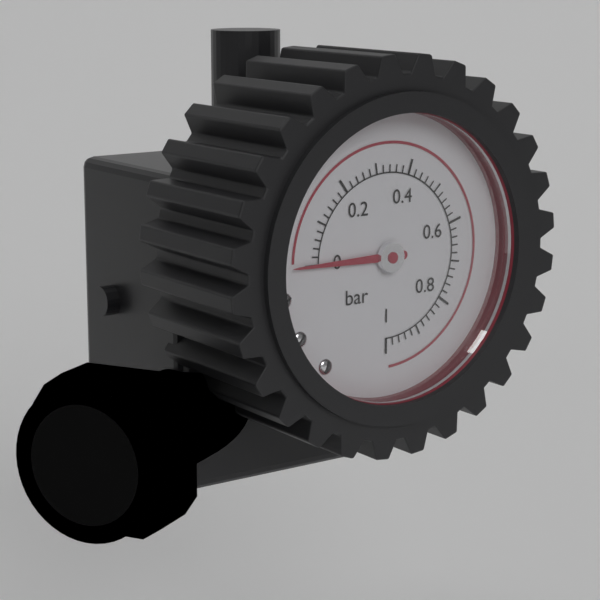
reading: 0.00 bar
